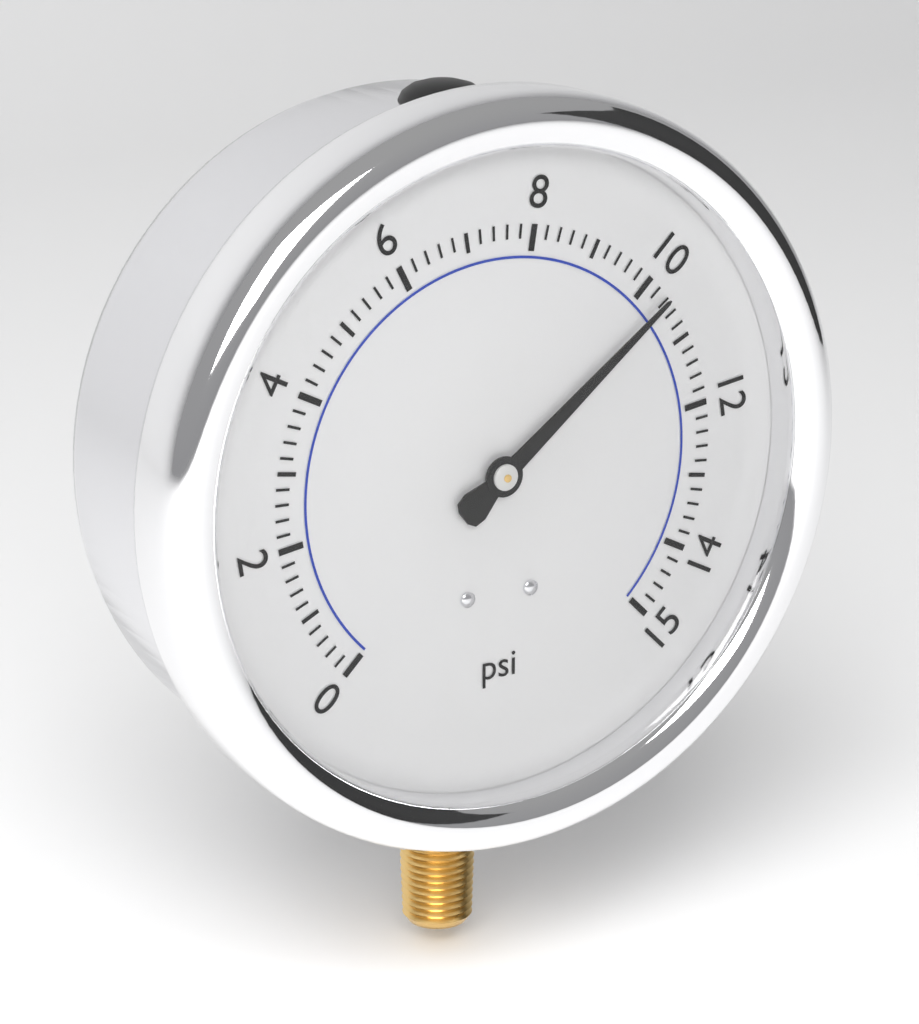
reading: 10.4 psi
